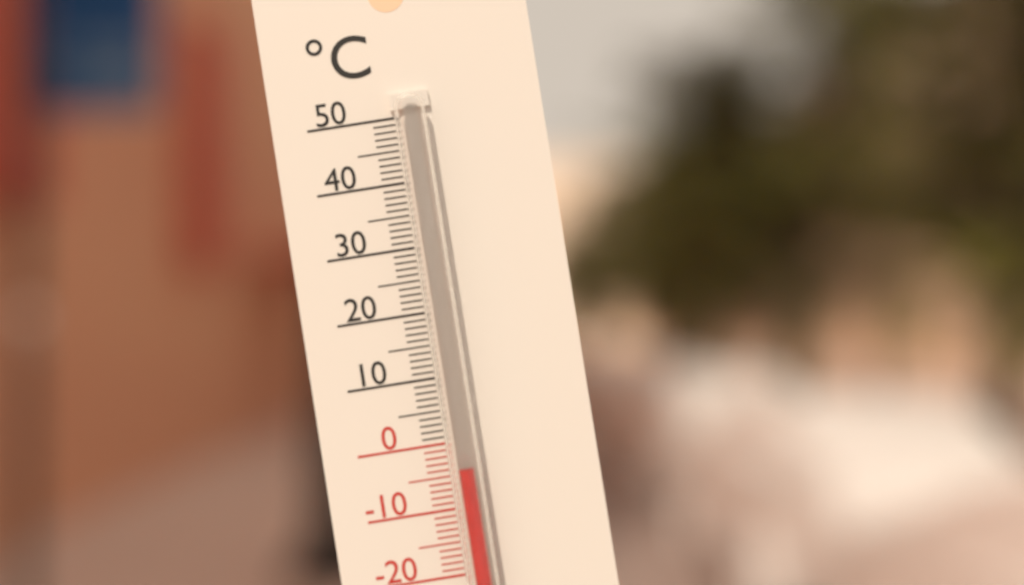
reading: -4 °C
